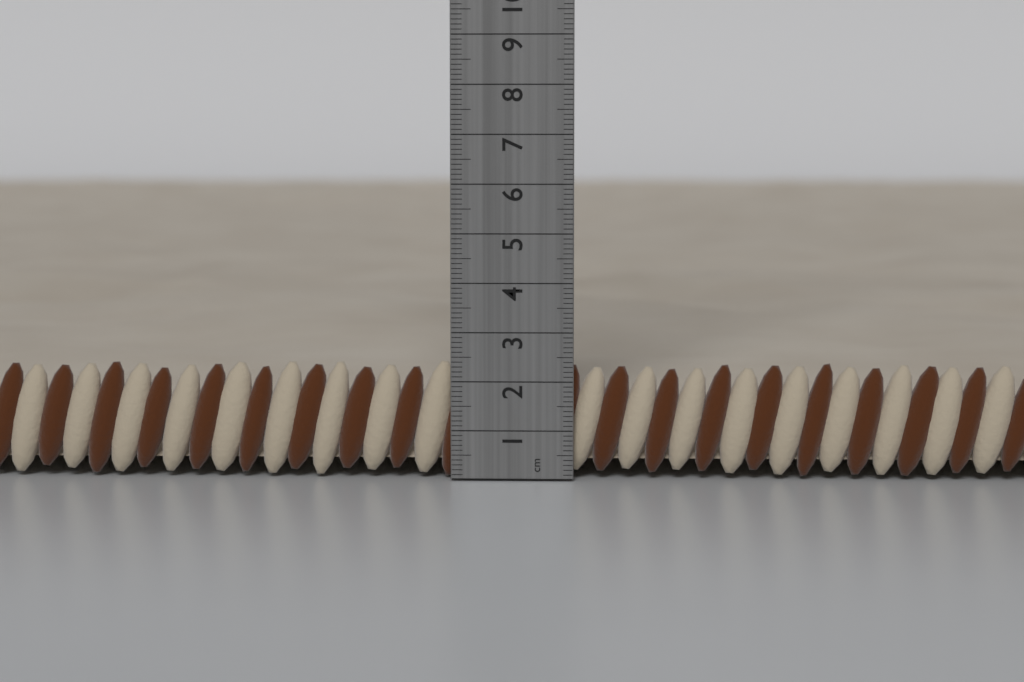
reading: 2.4 cm
